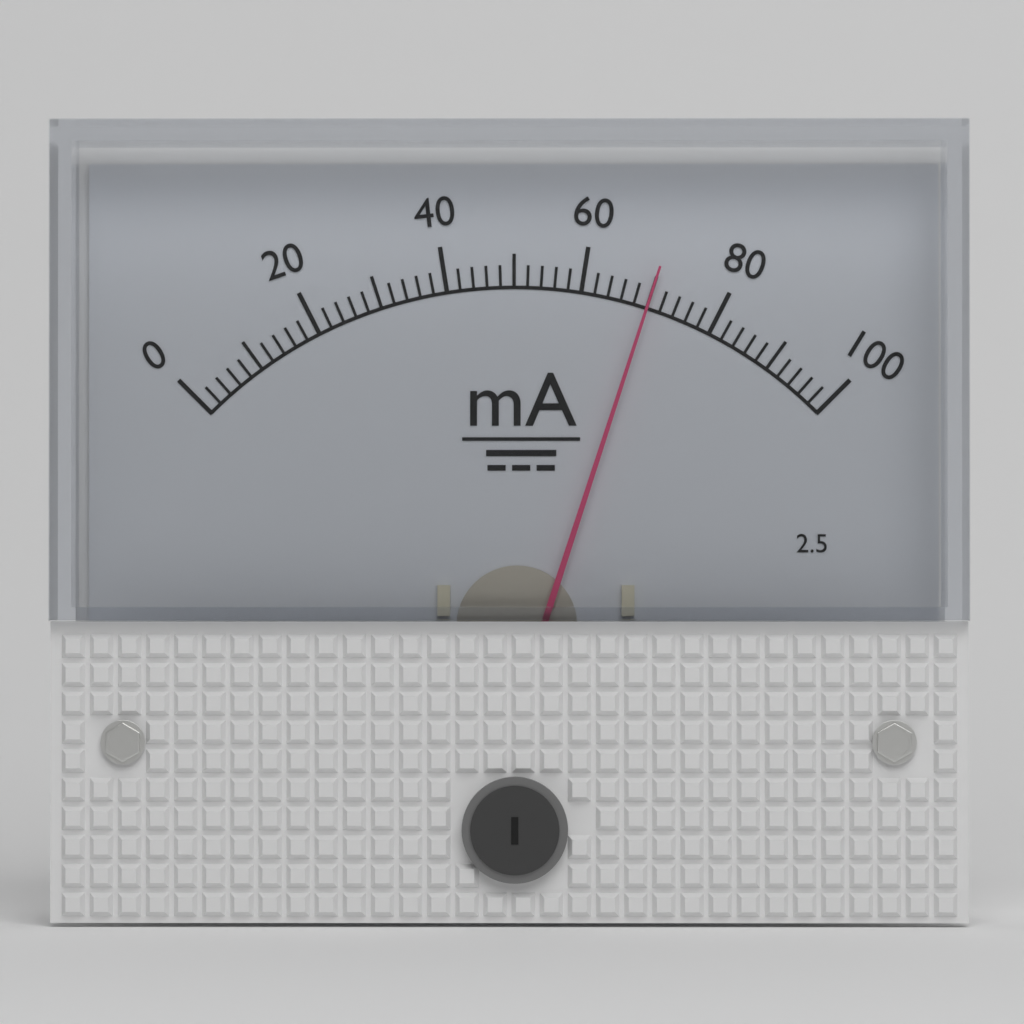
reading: 70 mA
